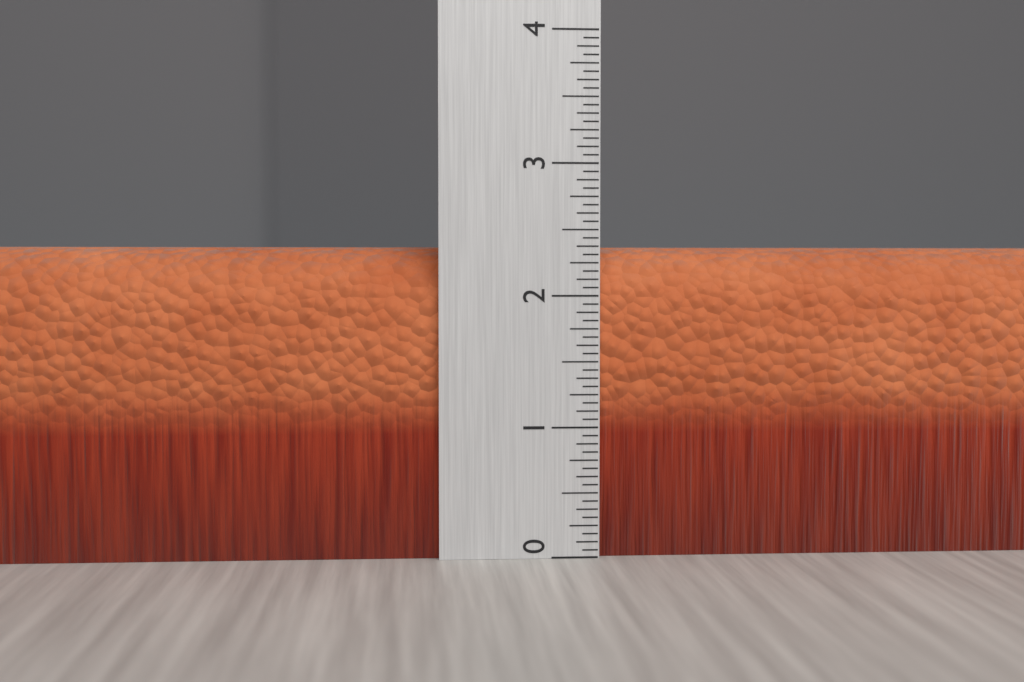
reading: 2.3750 (no unit)
